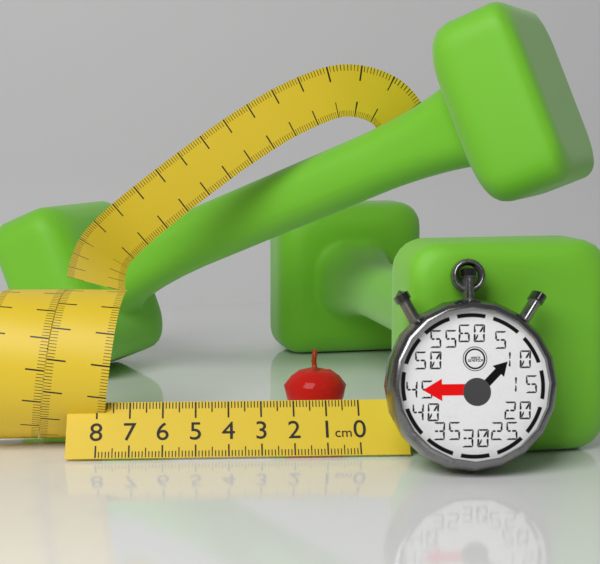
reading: 2.1 cm
